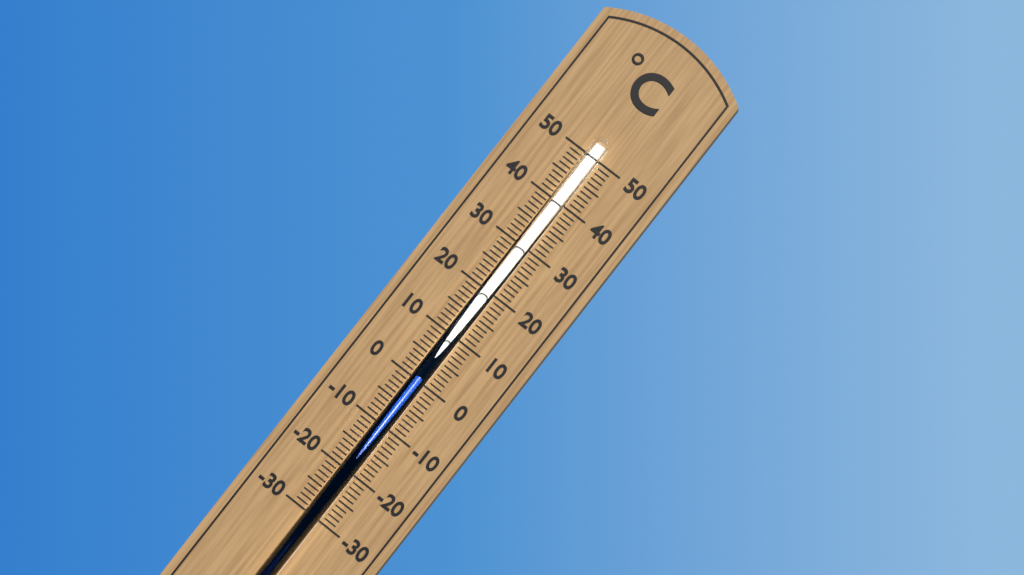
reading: 1 °C
